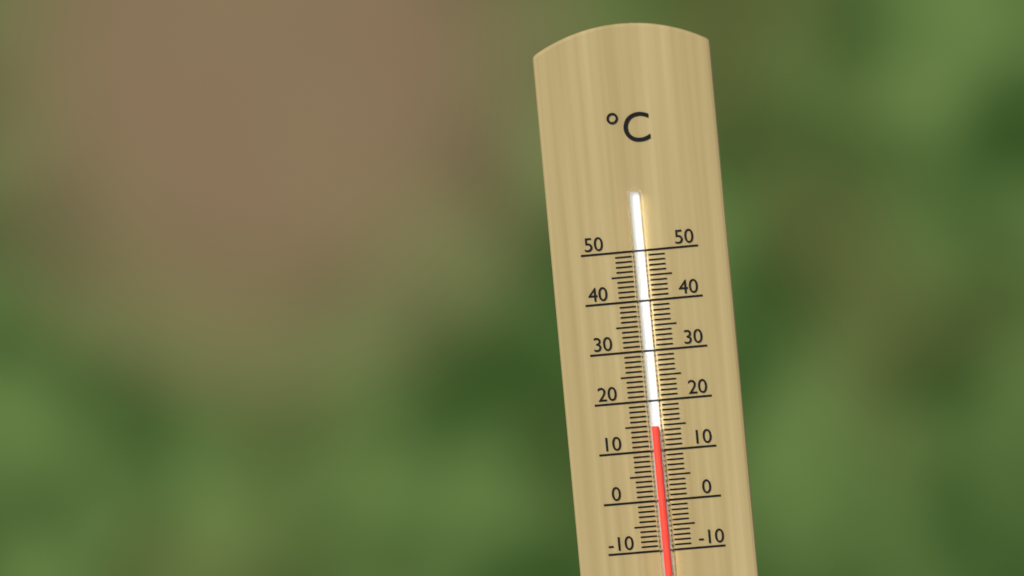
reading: 15 °C
